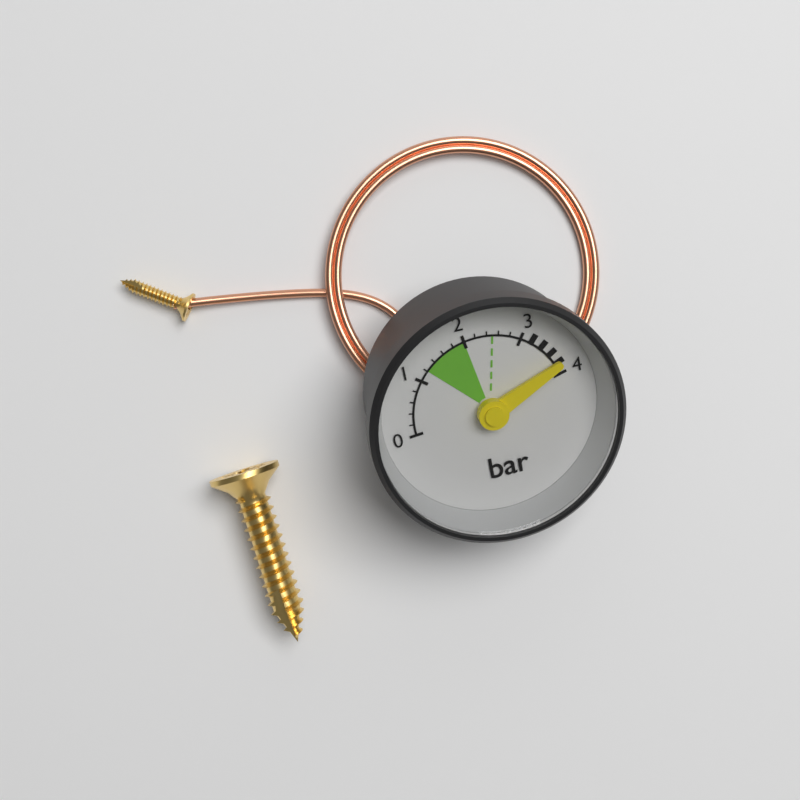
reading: 3.8 bar
